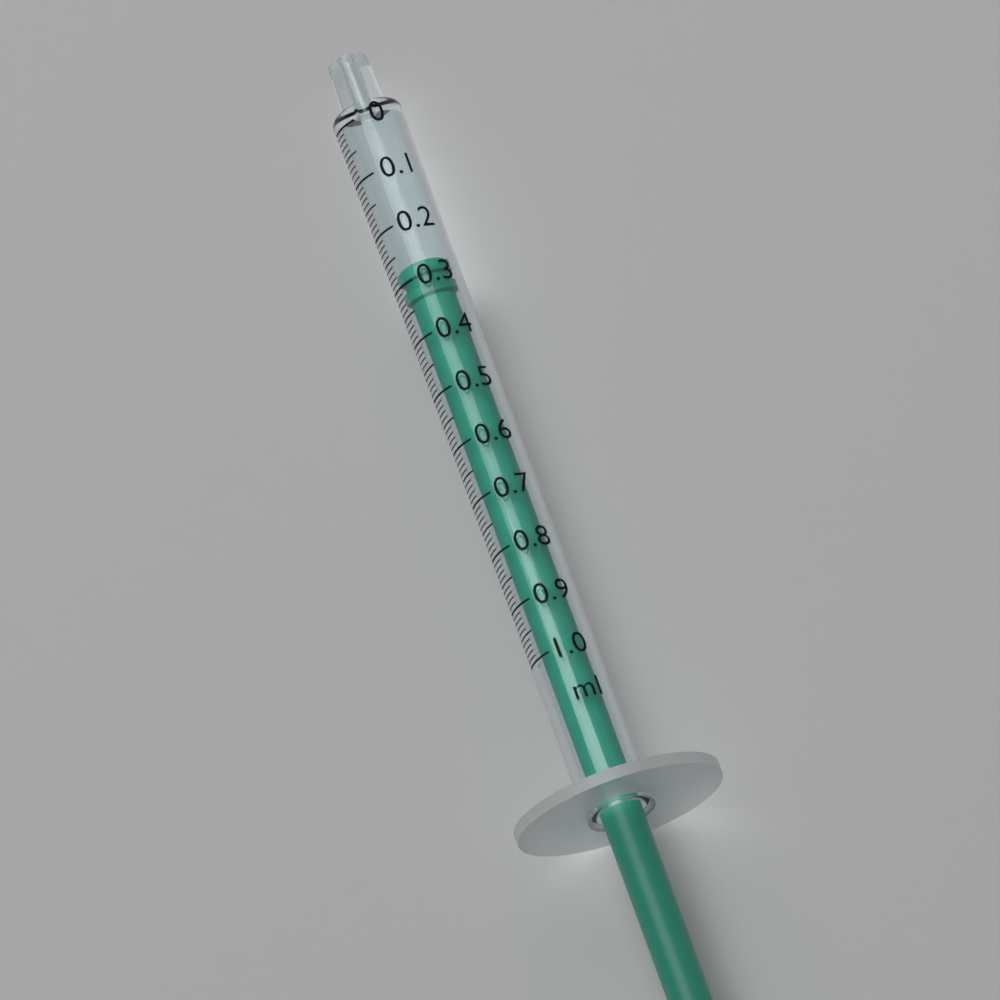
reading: 0.27 ml
